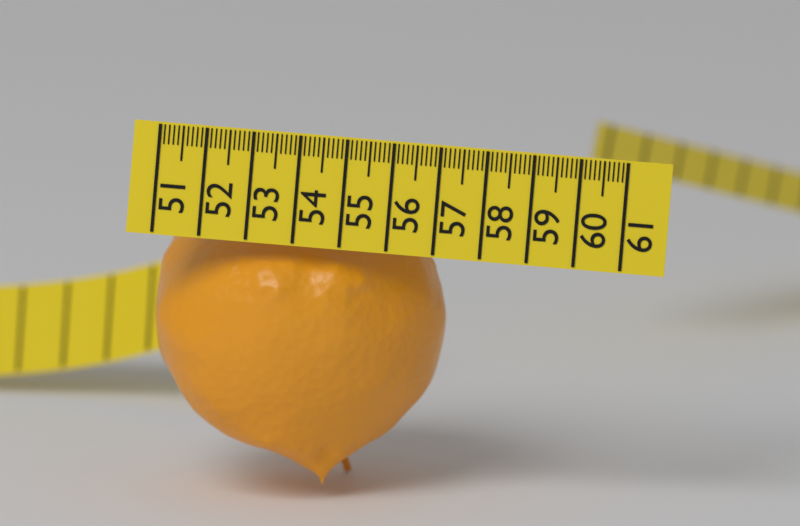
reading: 57.2 (no unit)
